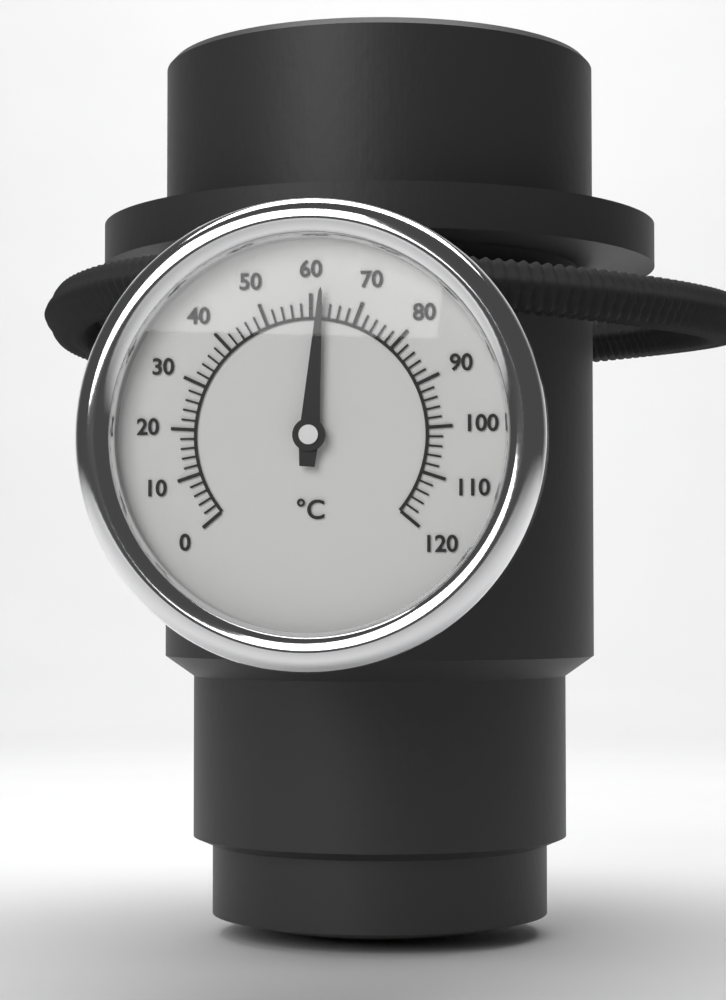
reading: 62 °C
